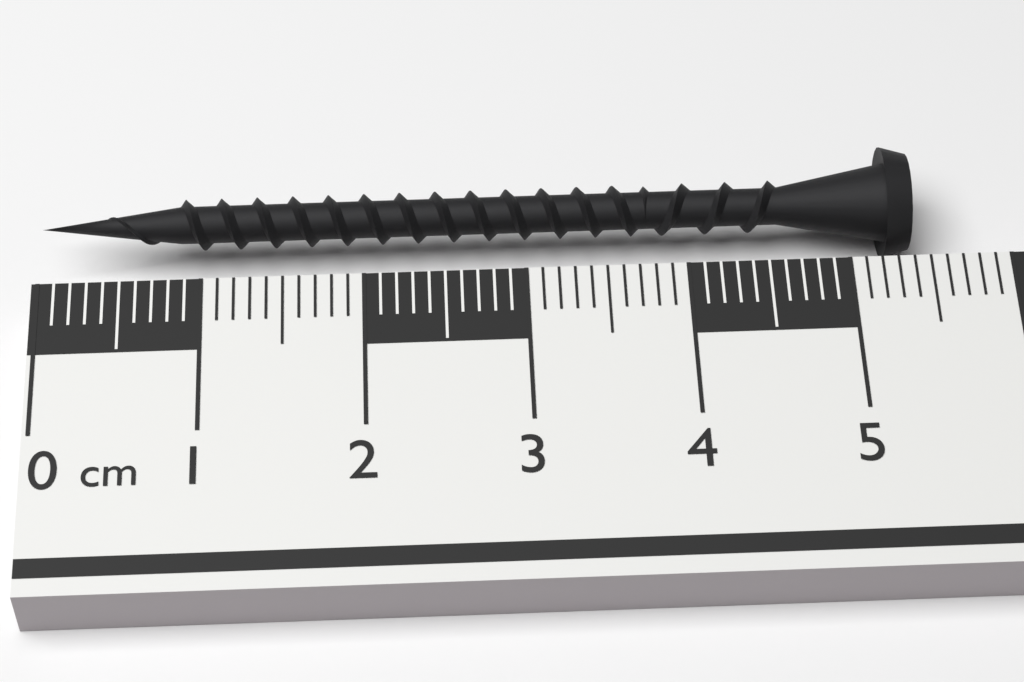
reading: 5.4 cm
